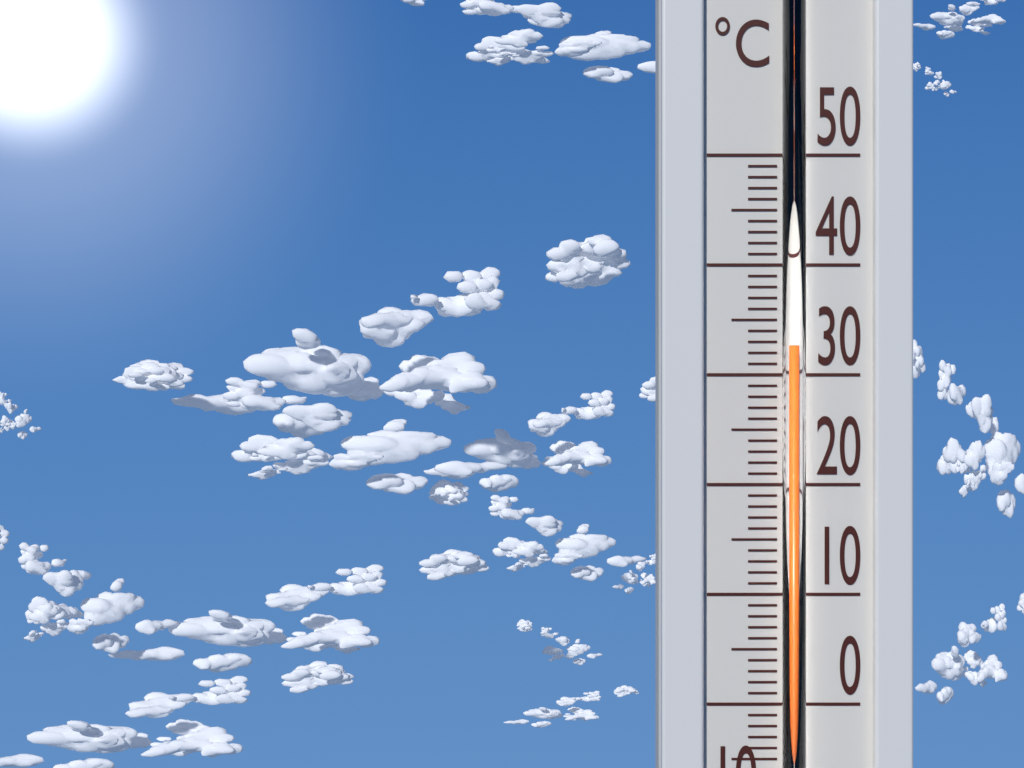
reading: 32.5 °C
